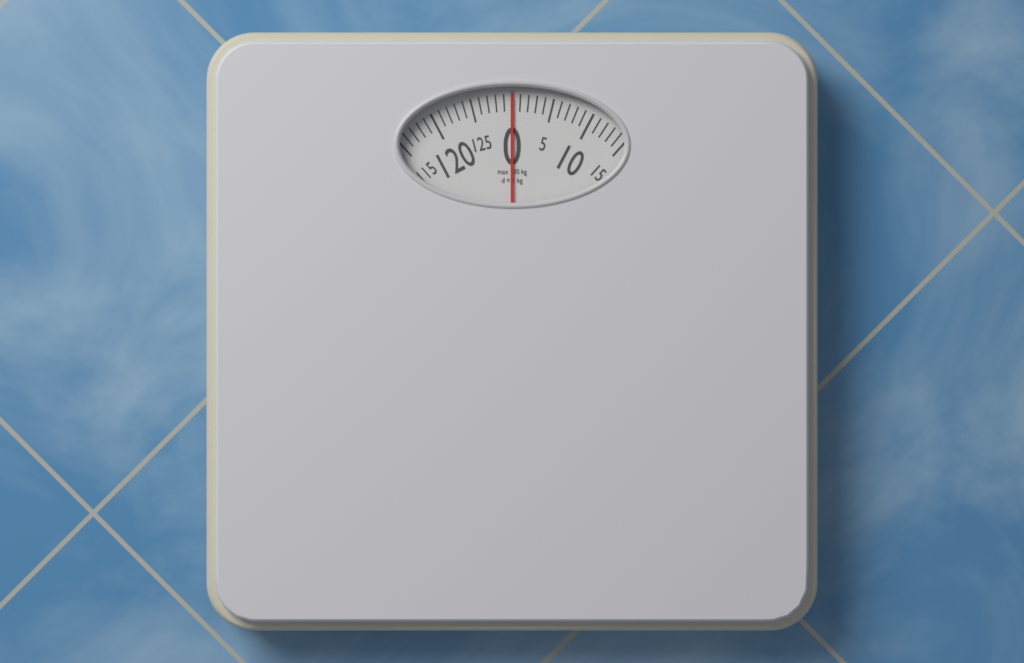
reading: 0 kg
